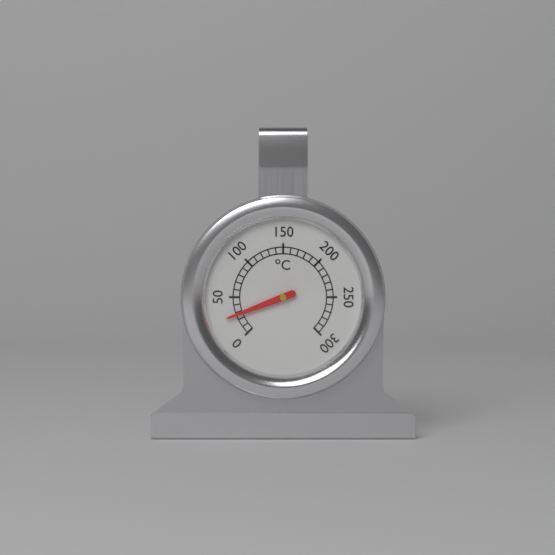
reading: 27 °C
